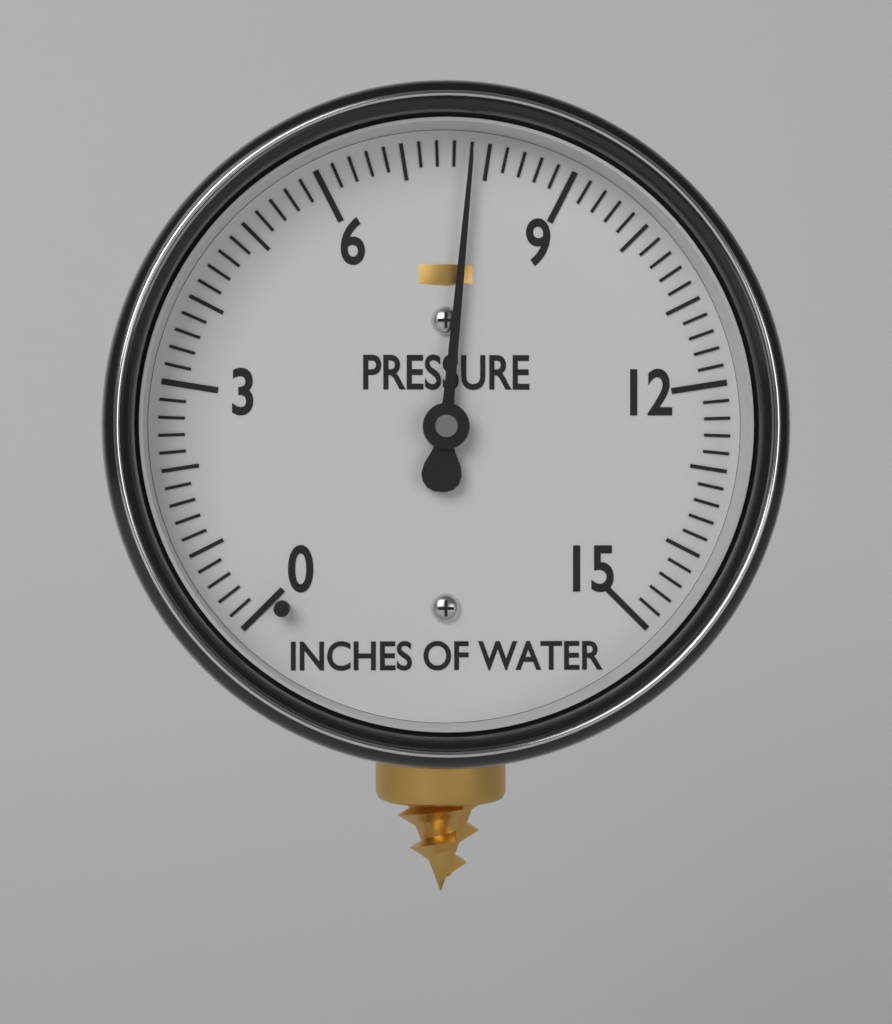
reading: 7.8 inches of water
